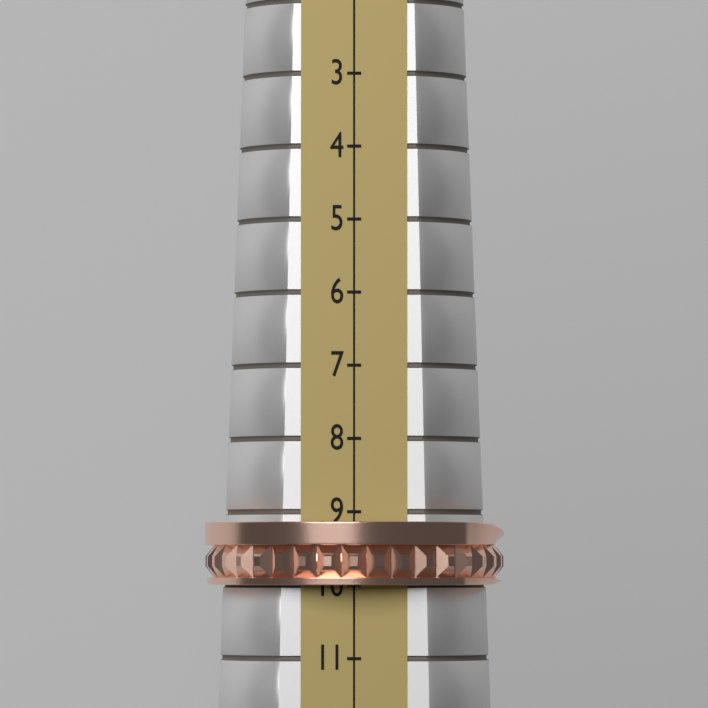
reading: 10 (no unit)
